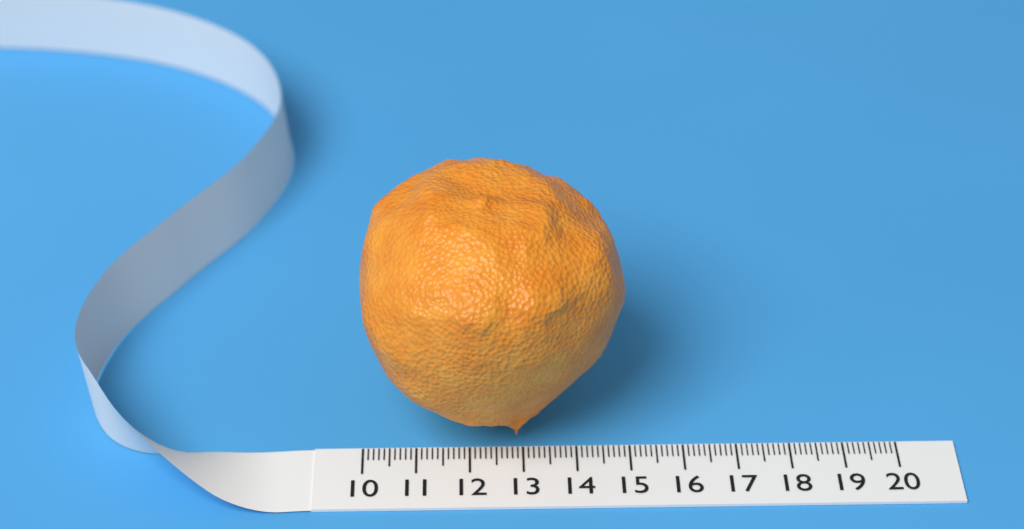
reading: 14.9 (no unit)
